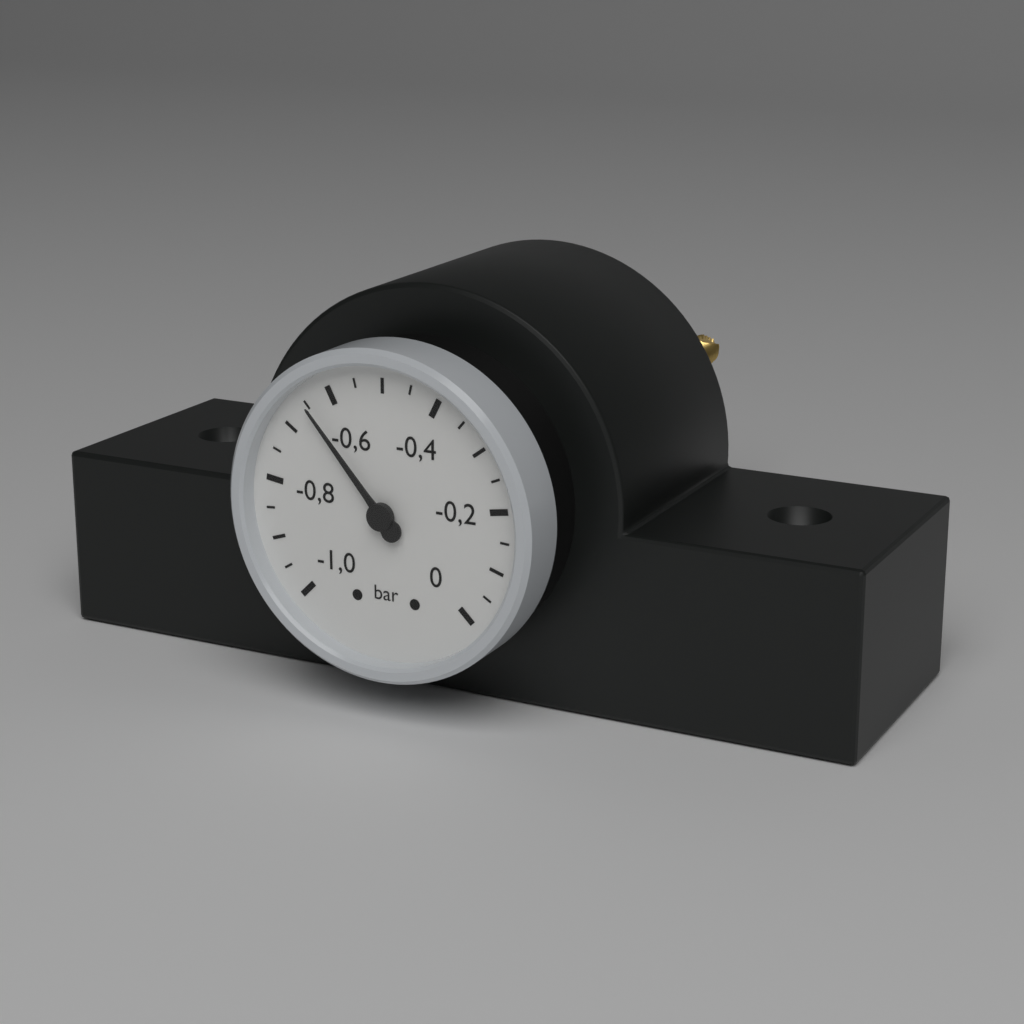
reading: -0.65 bar
